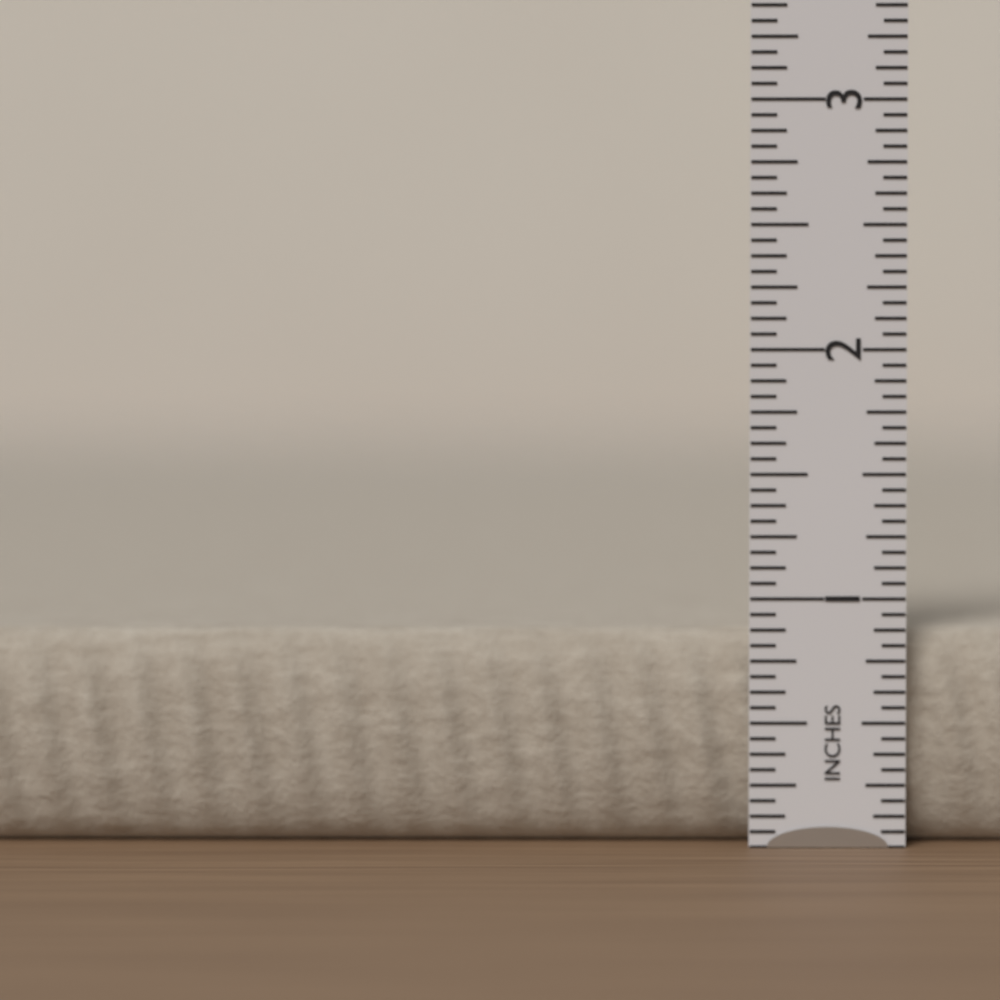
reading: 0.8750 in
